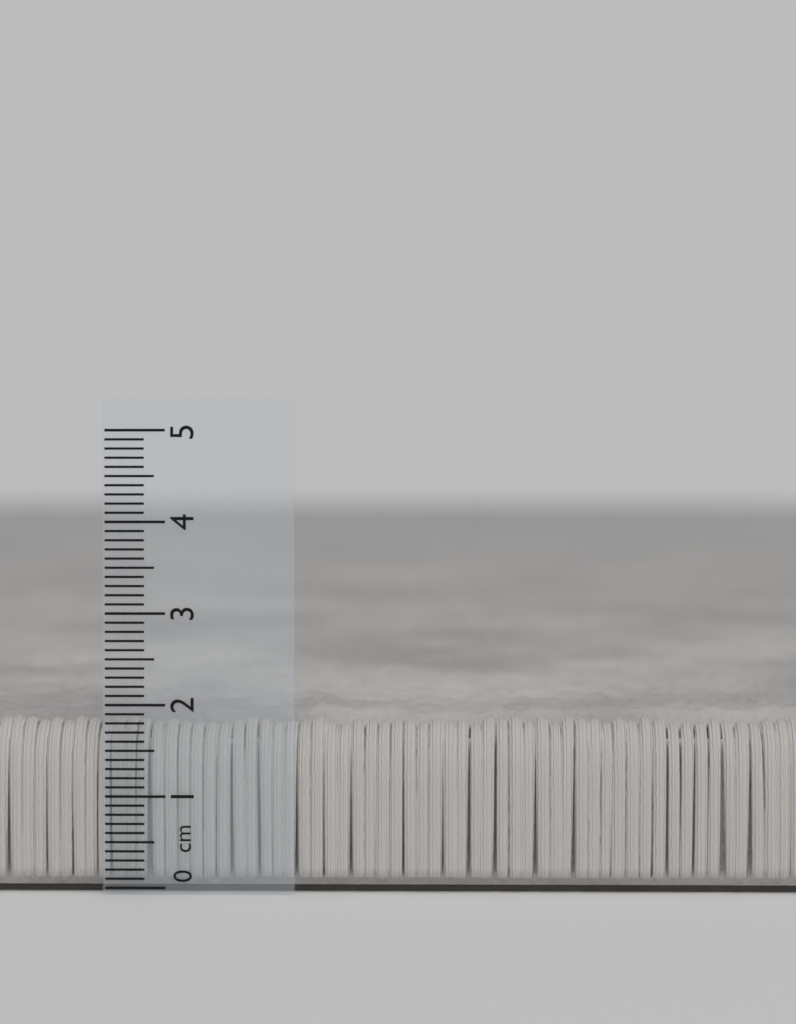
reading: 2.0 cm
